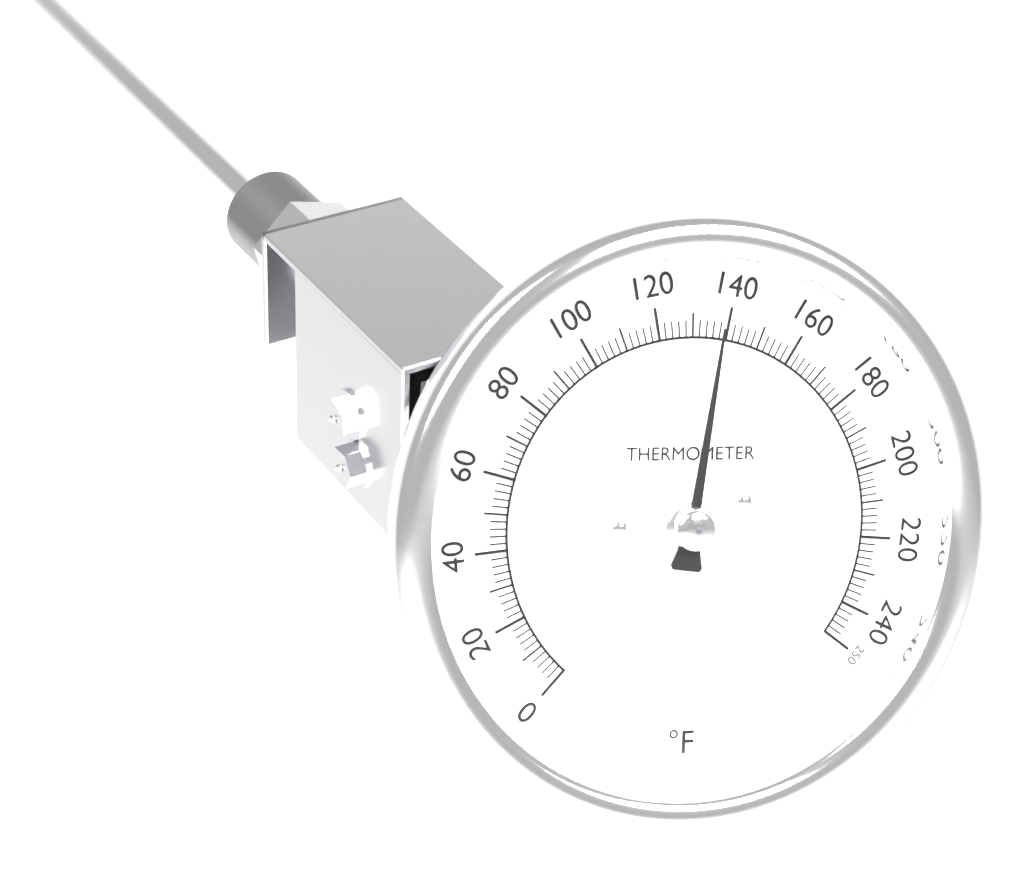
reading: 138 °F
